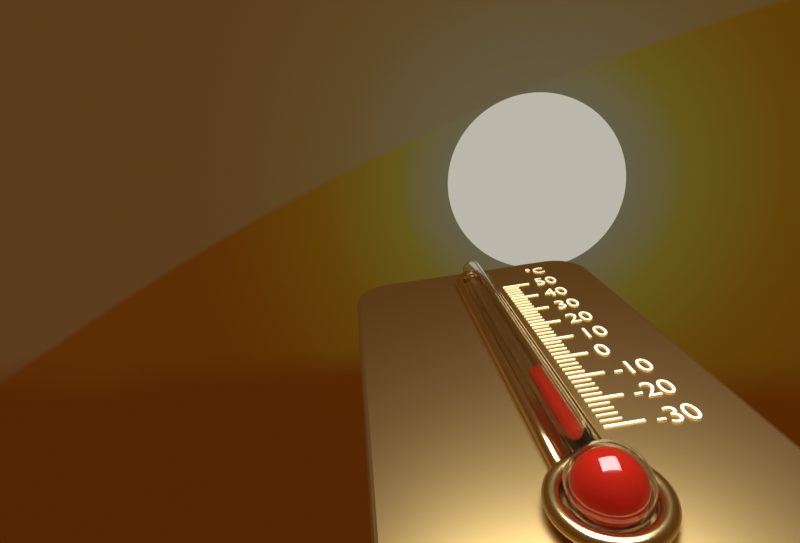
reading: -14 °C
